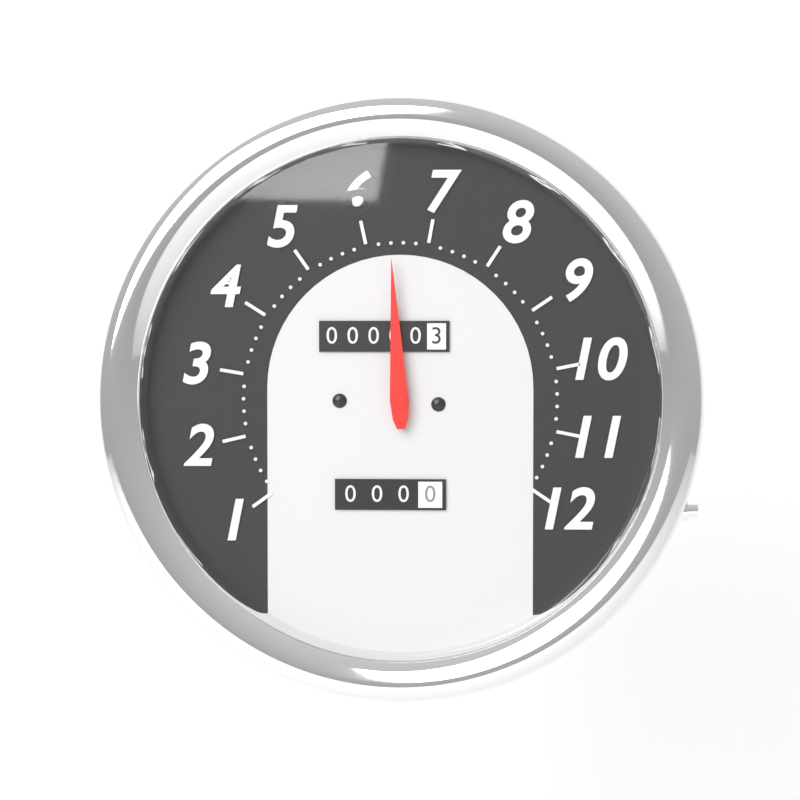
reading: 6.4 (no unit)
